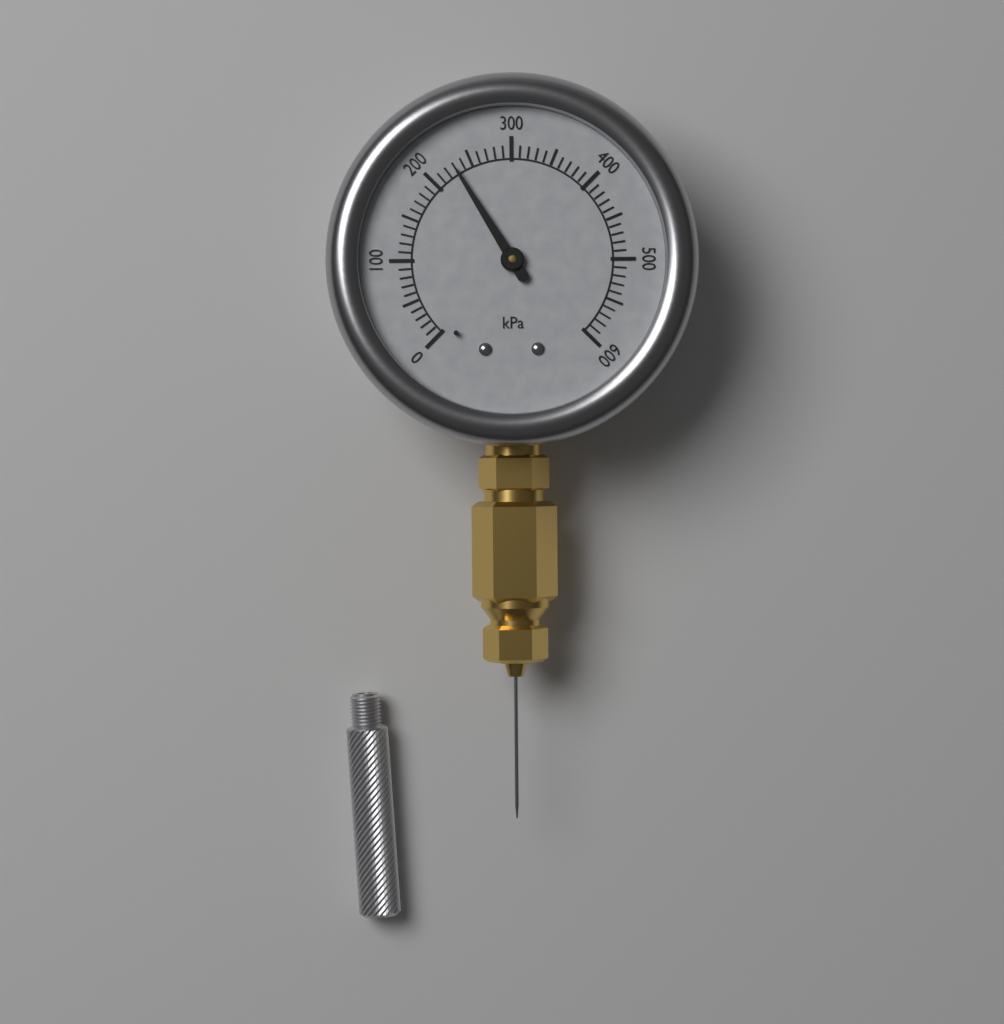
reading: 230 kPa
